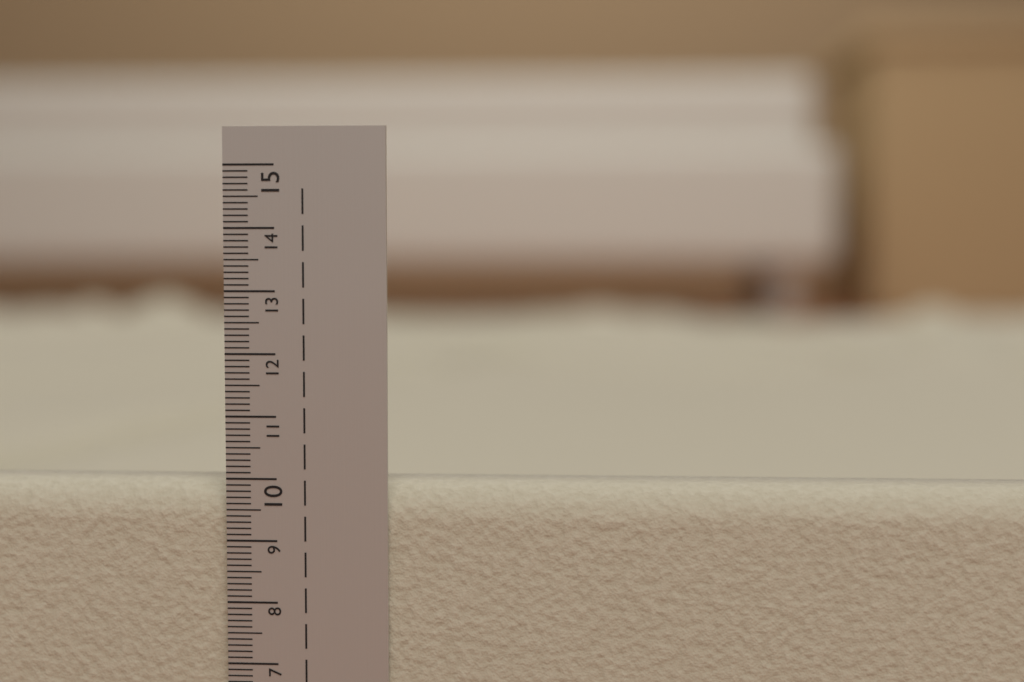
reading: 9.9 cm
